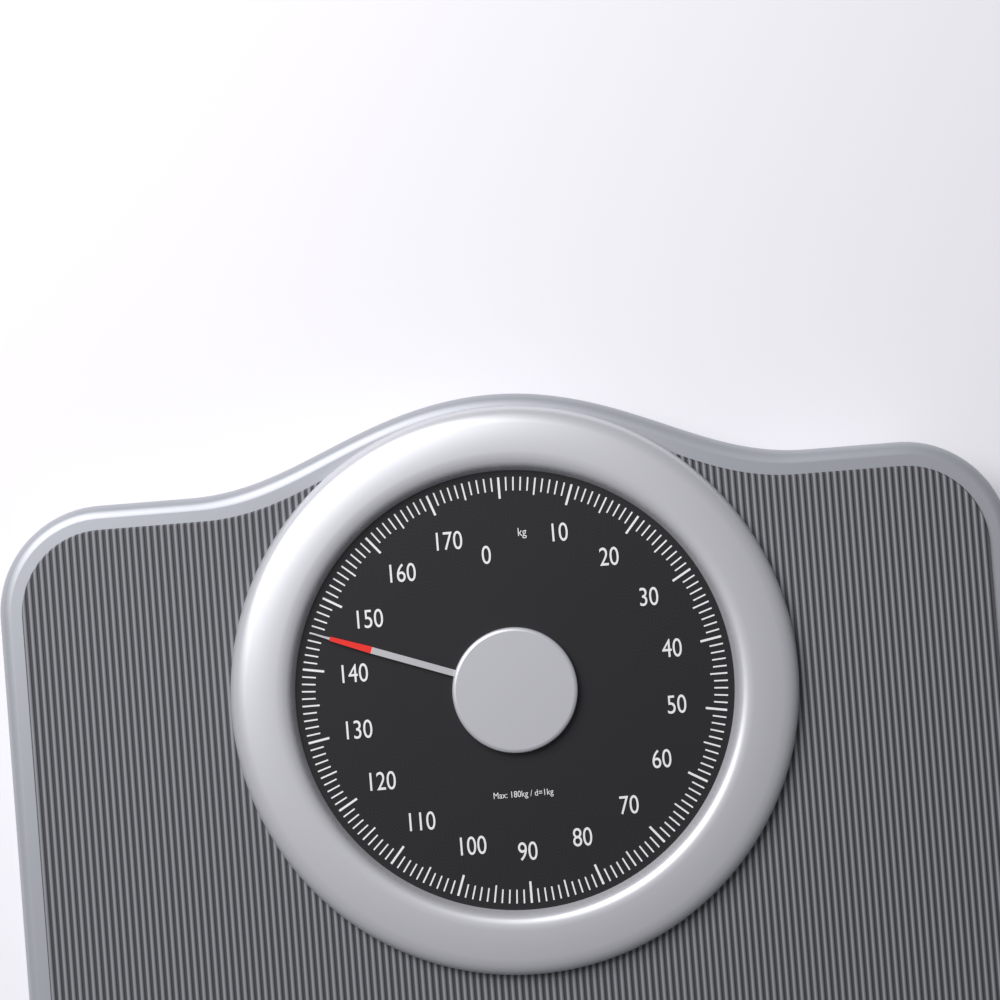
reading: 145 kg
